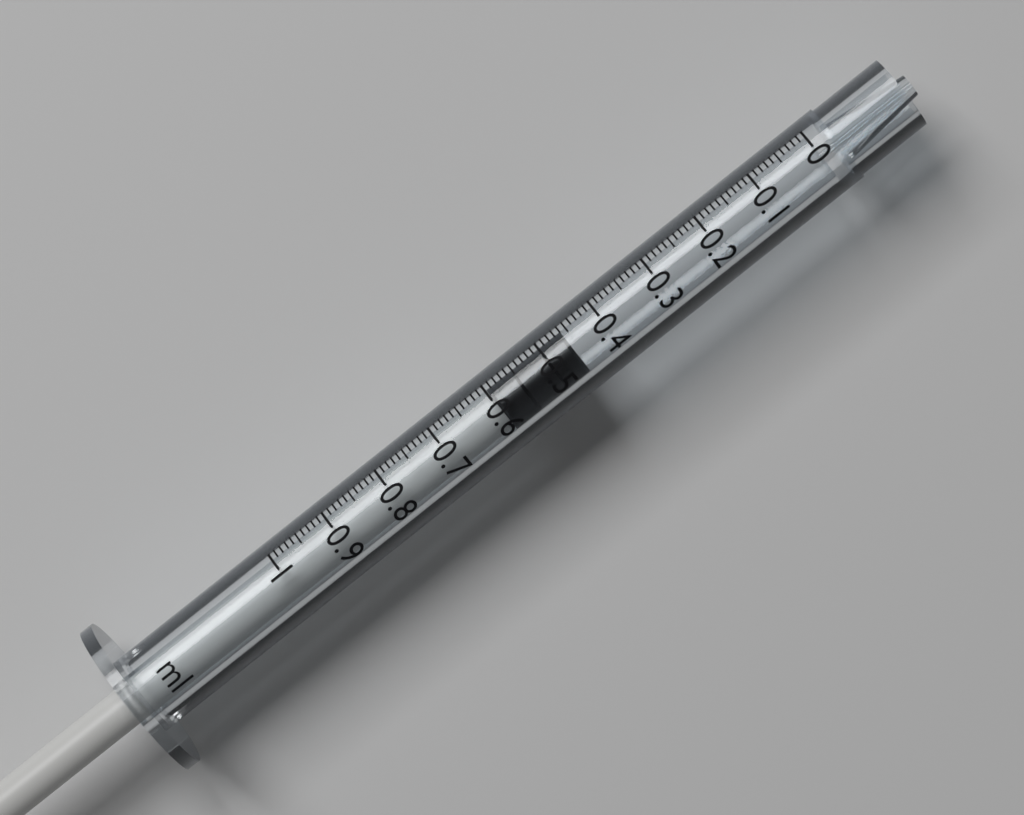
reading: 0.46 ml
